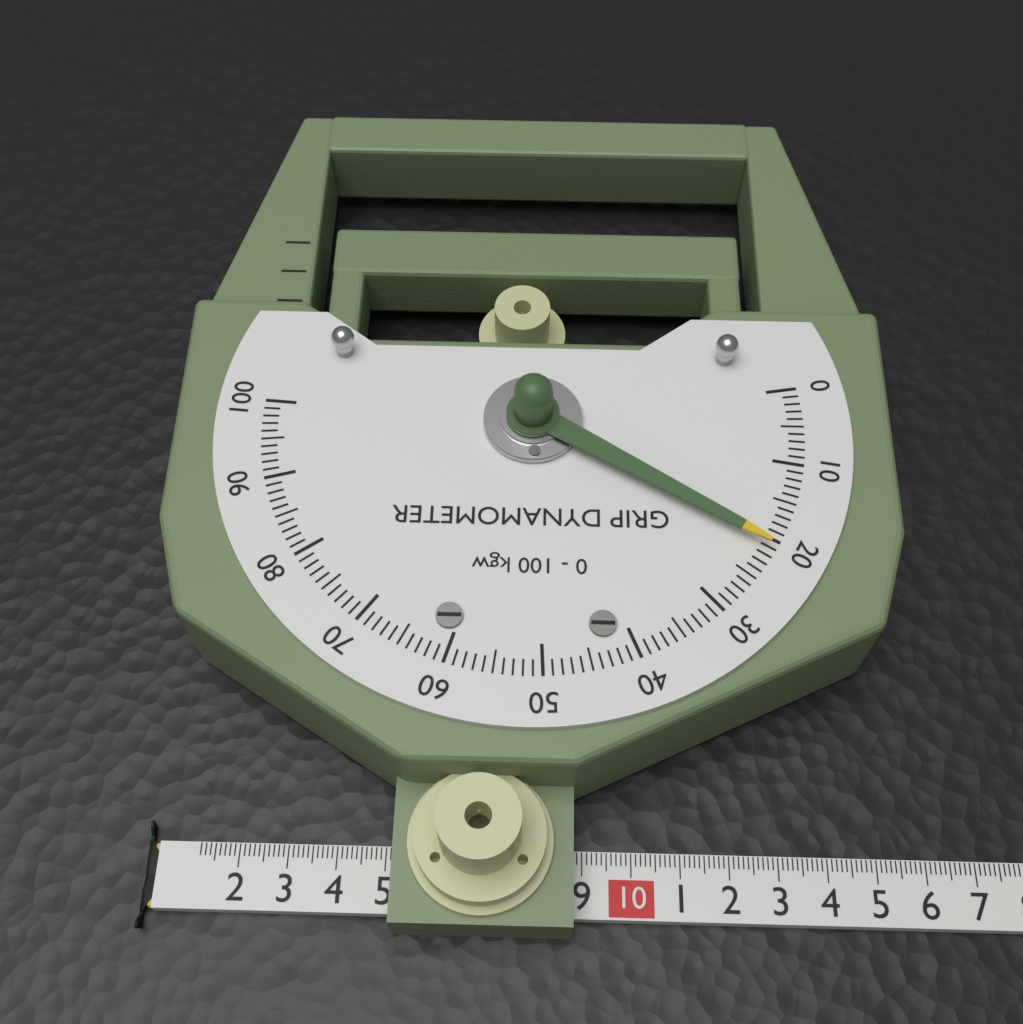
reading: 21 kgw
